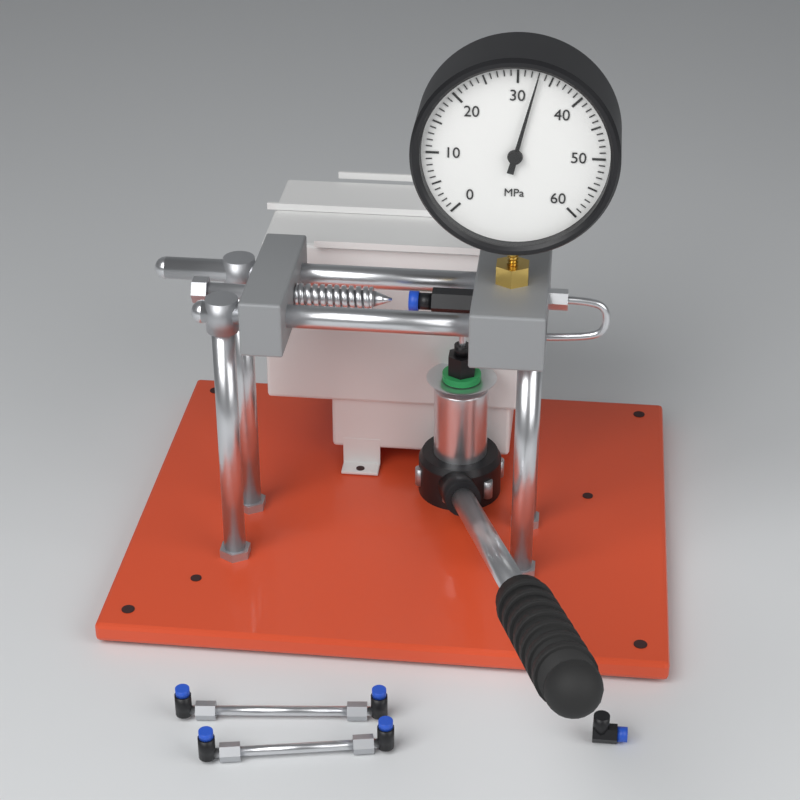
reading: 33 MPa
